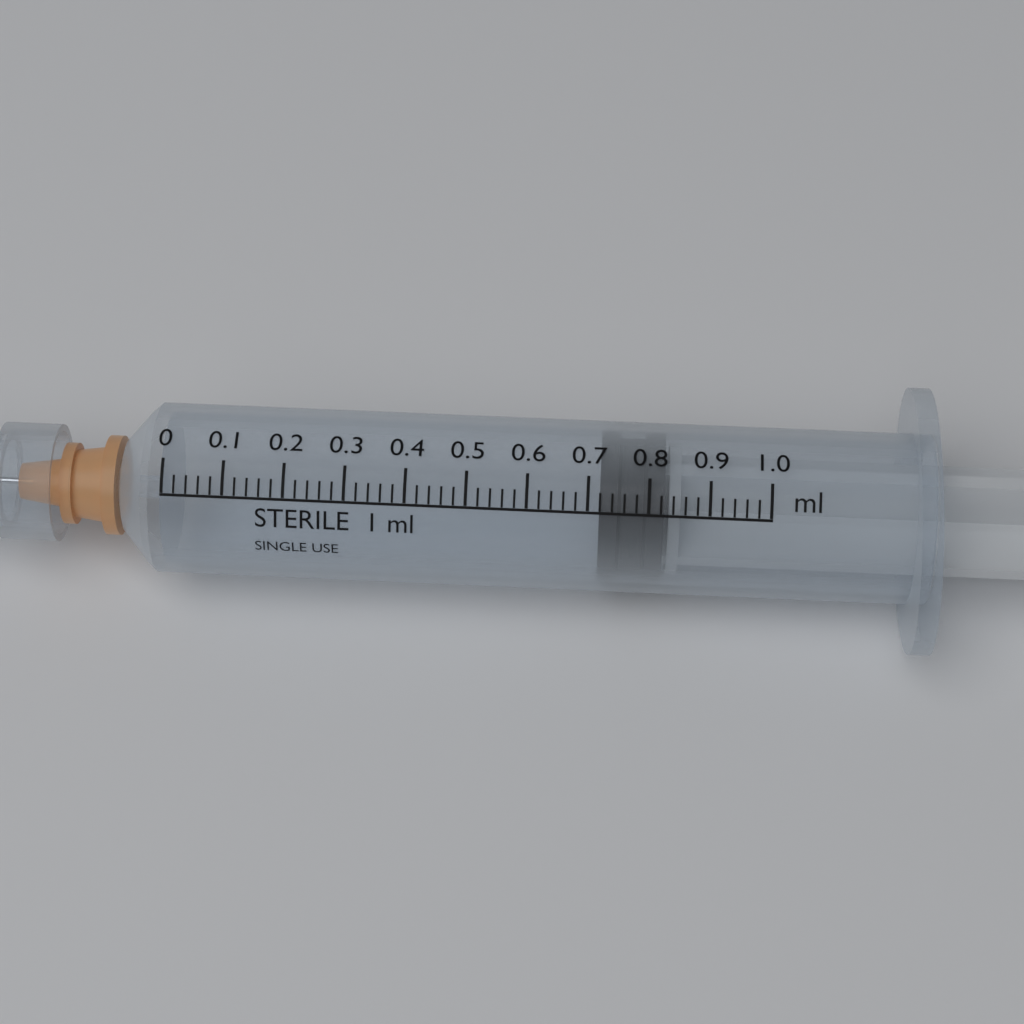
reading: 0.72 ml
